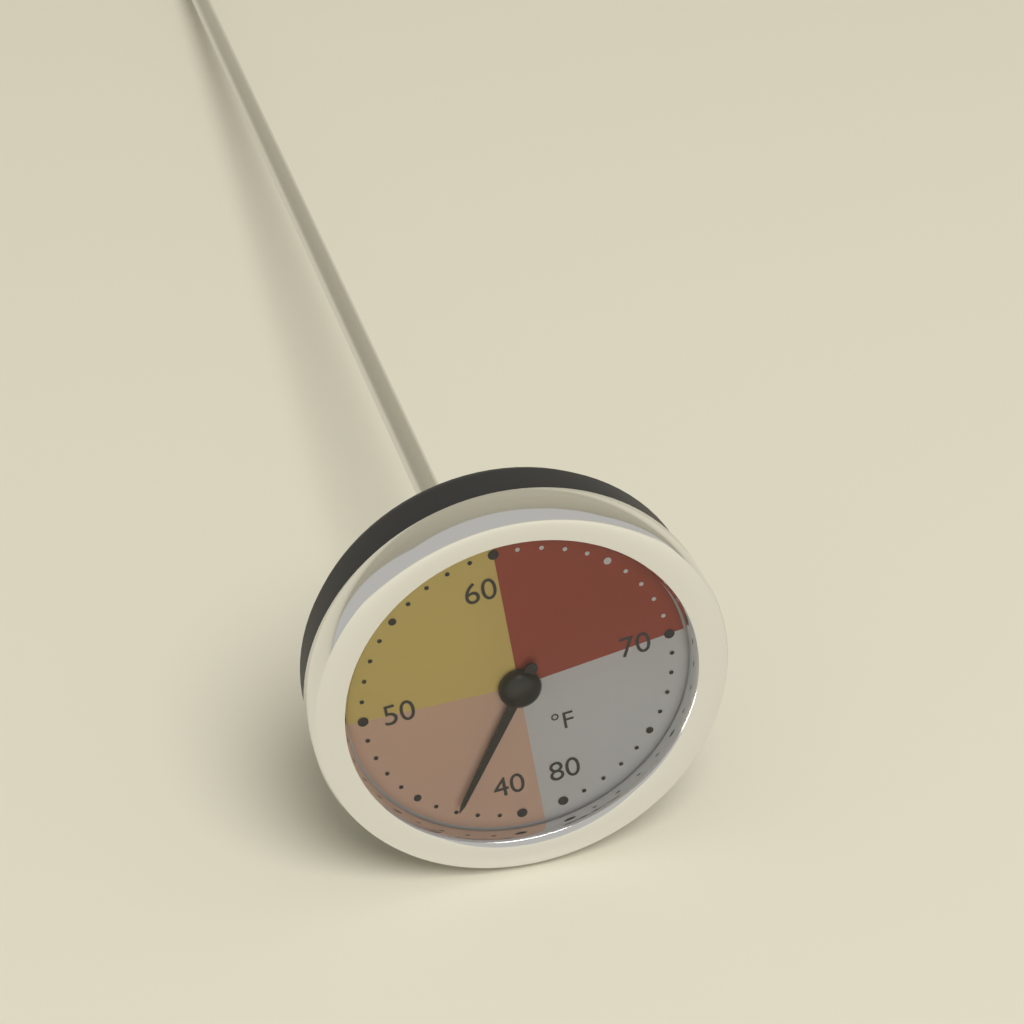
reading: 43 °F
